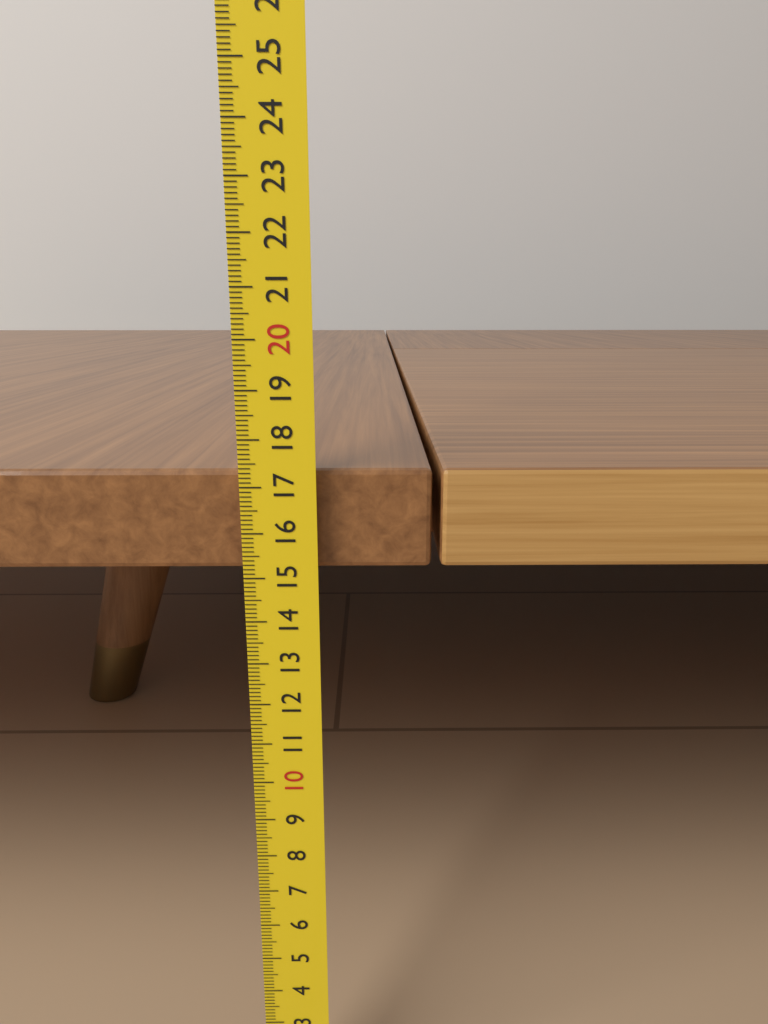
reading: 17.3 cm
